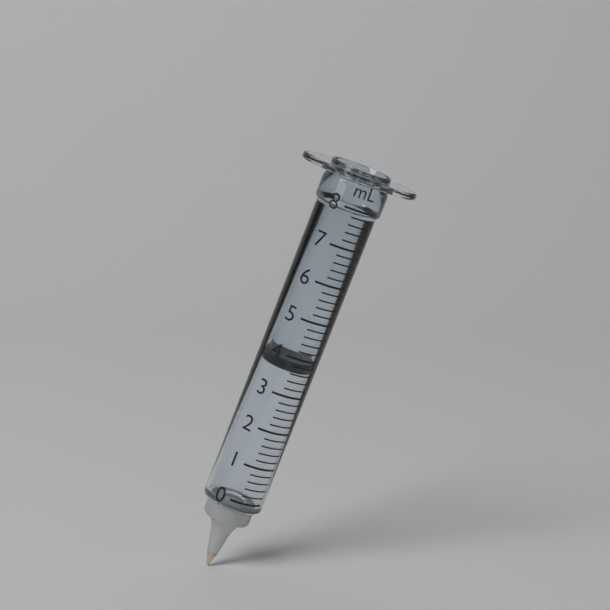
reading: 3.6 ml
